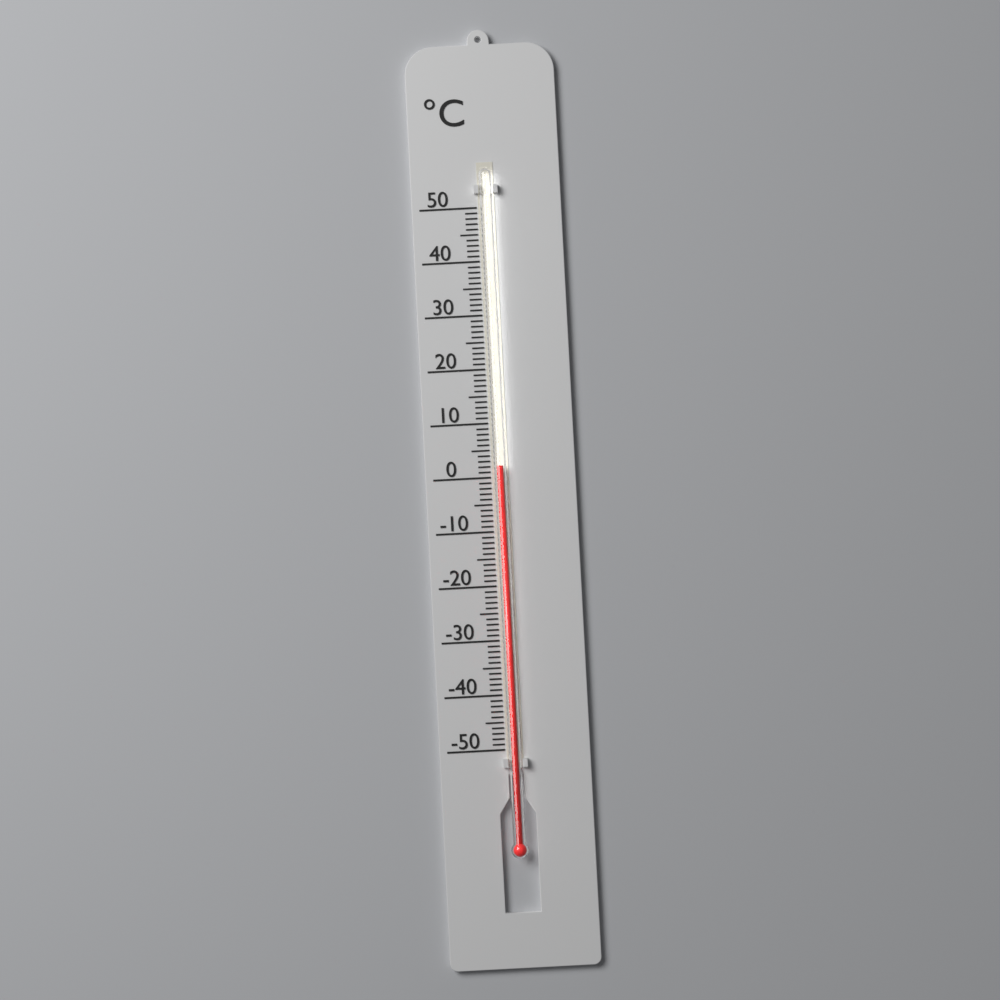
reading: 2 °C
